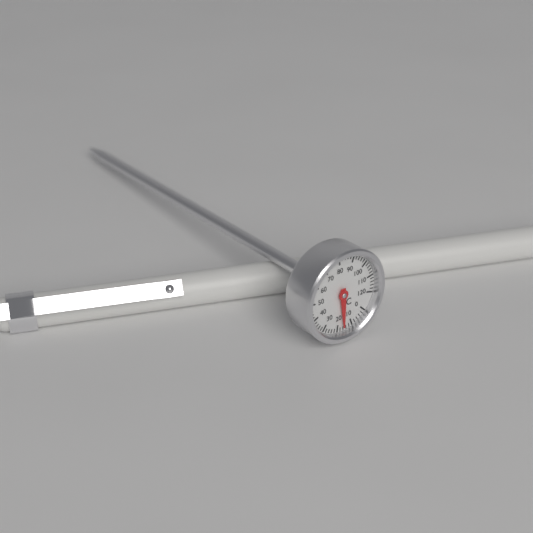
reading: 16 °C
